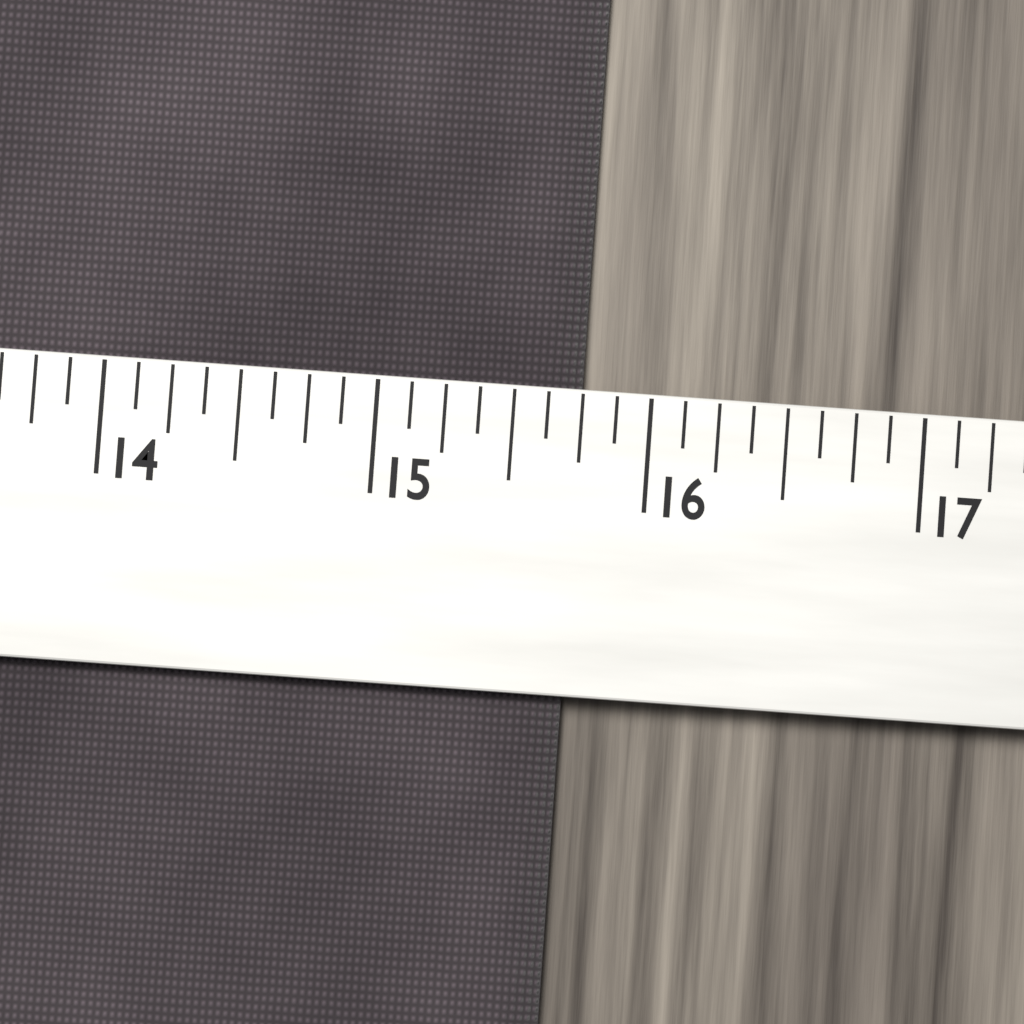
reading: 15.750 (no unit)
